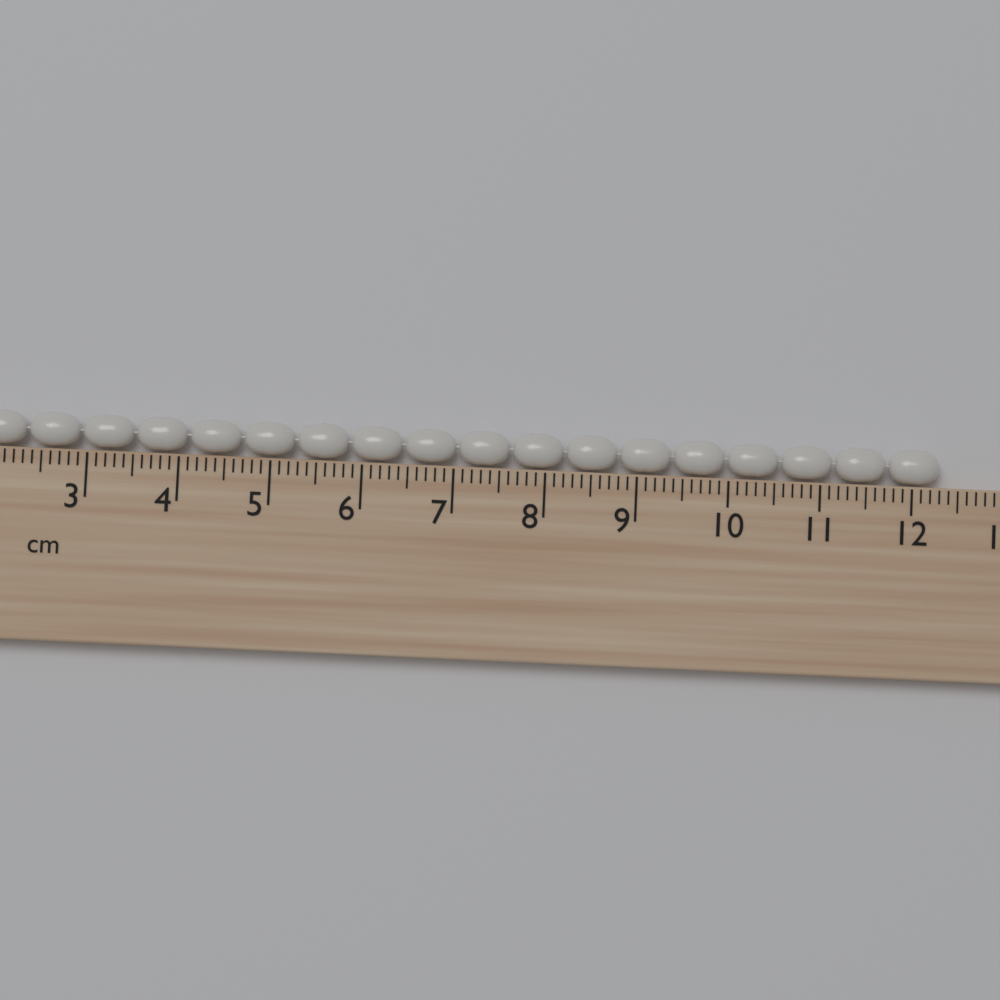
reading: 12.3 cm
